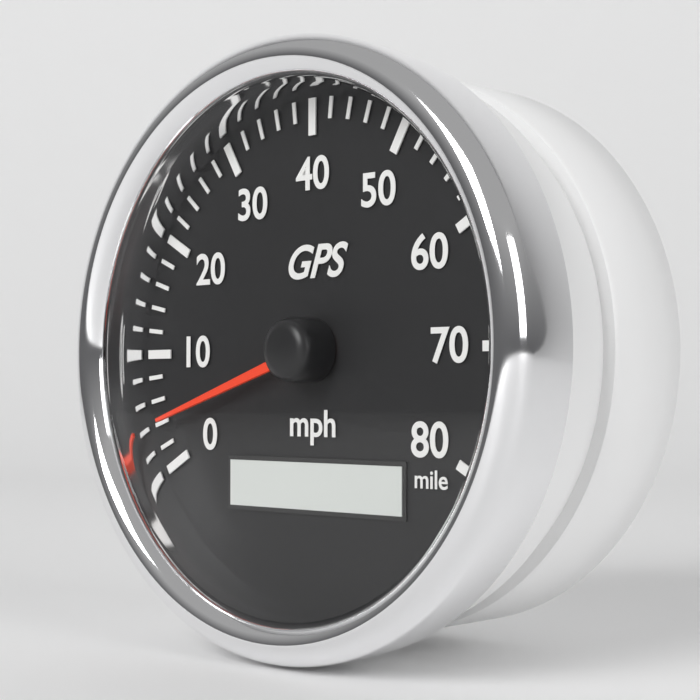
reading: 4 mph
